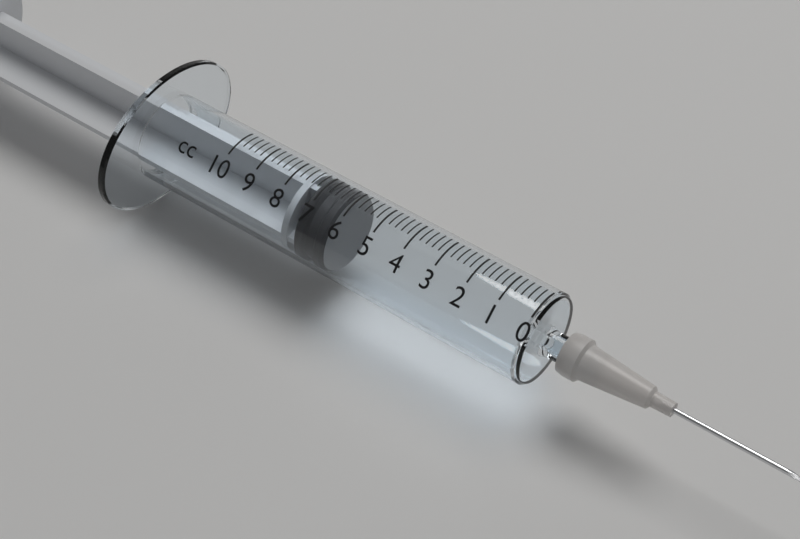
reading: 6.2 cc
